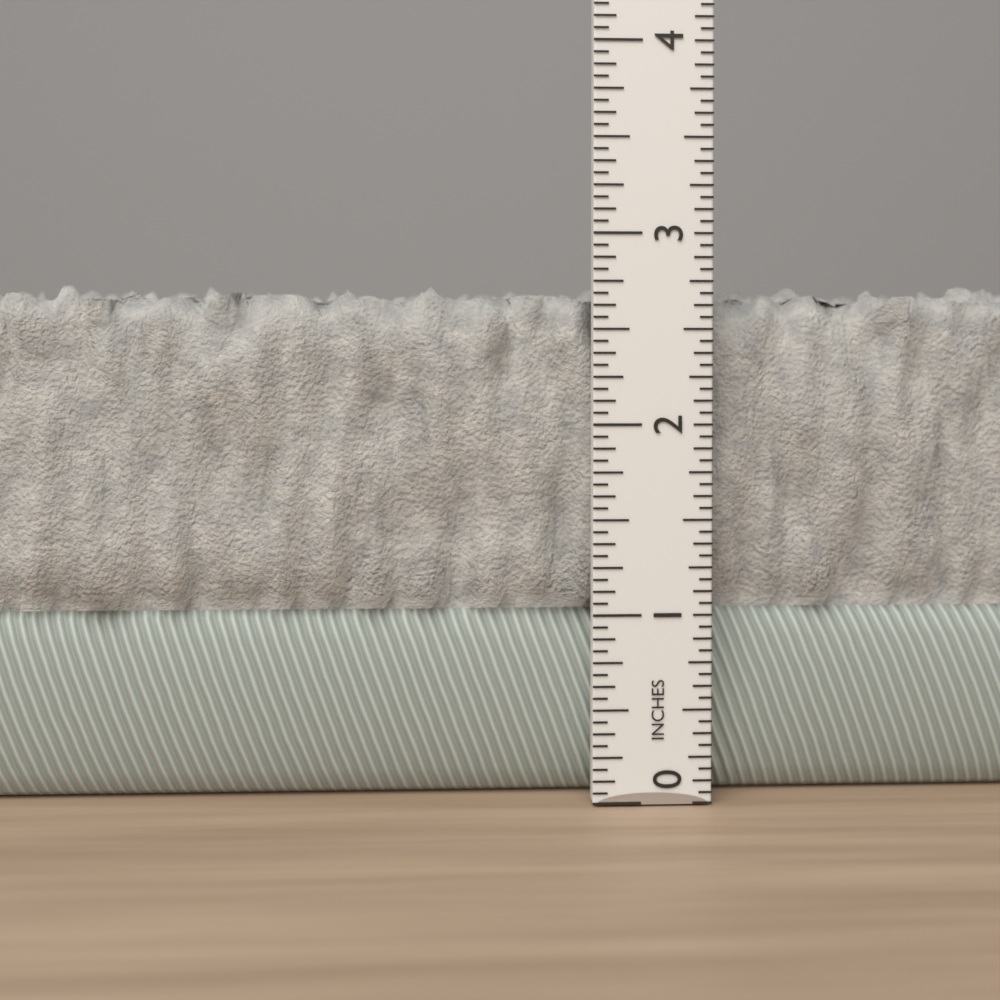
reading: 2.7500 in
